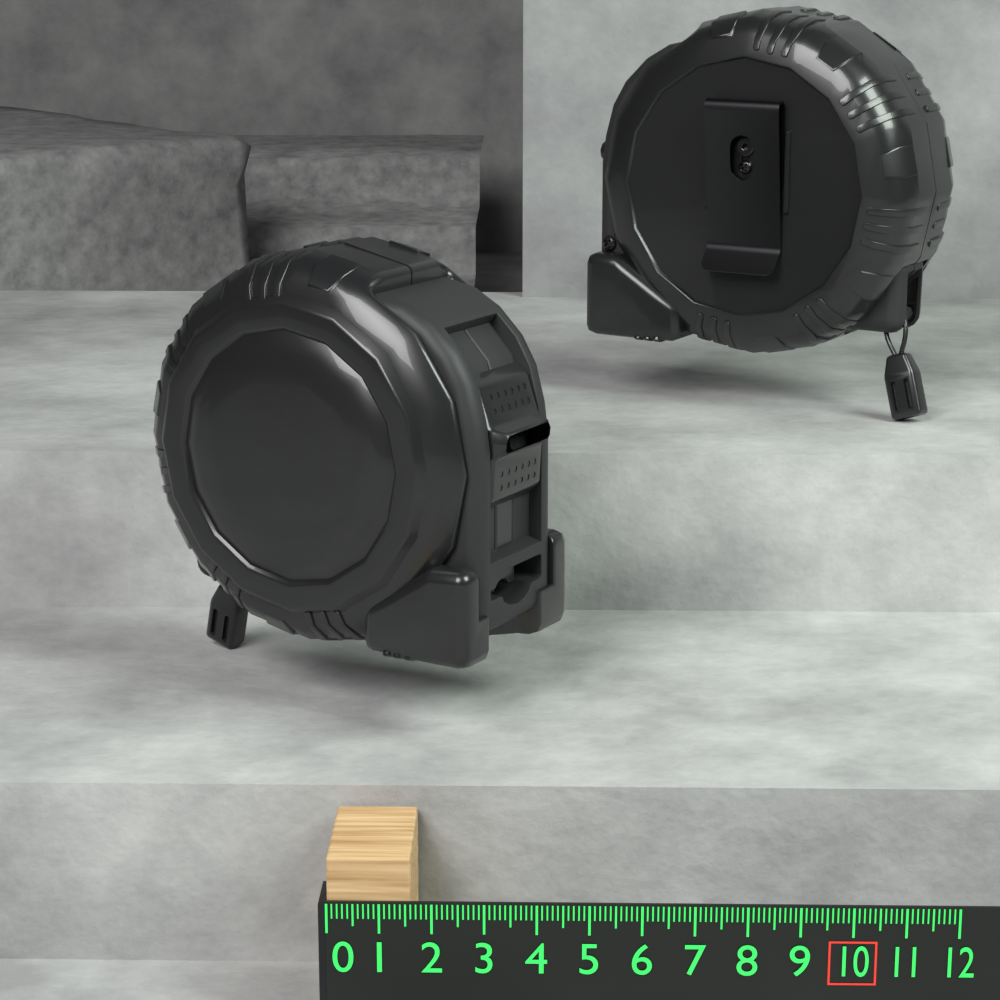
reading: 1.6 (no unit)
